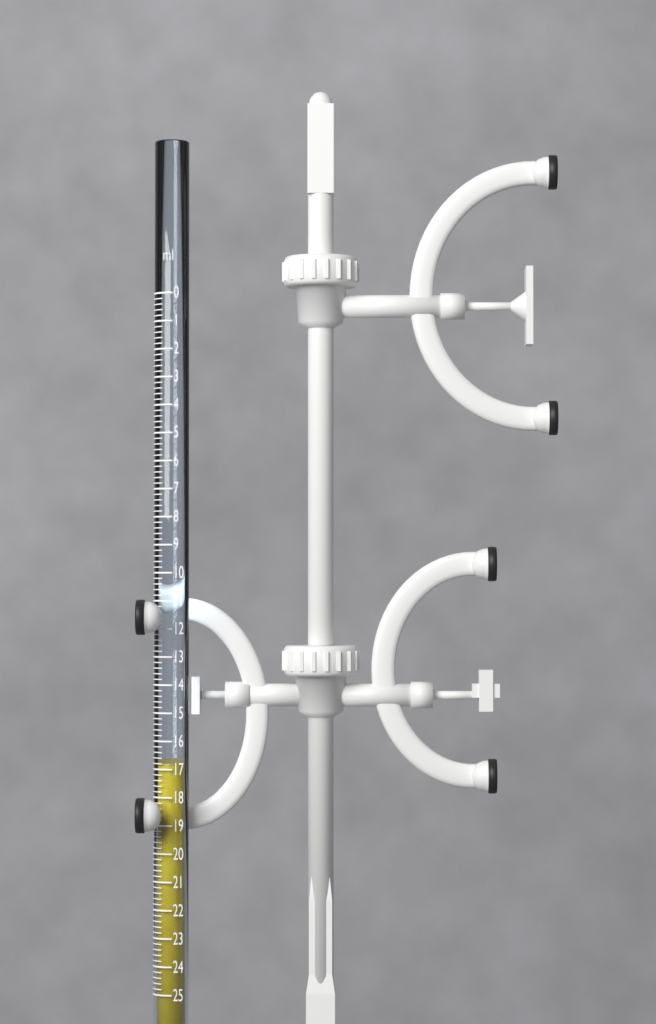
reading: 16.8 ml
